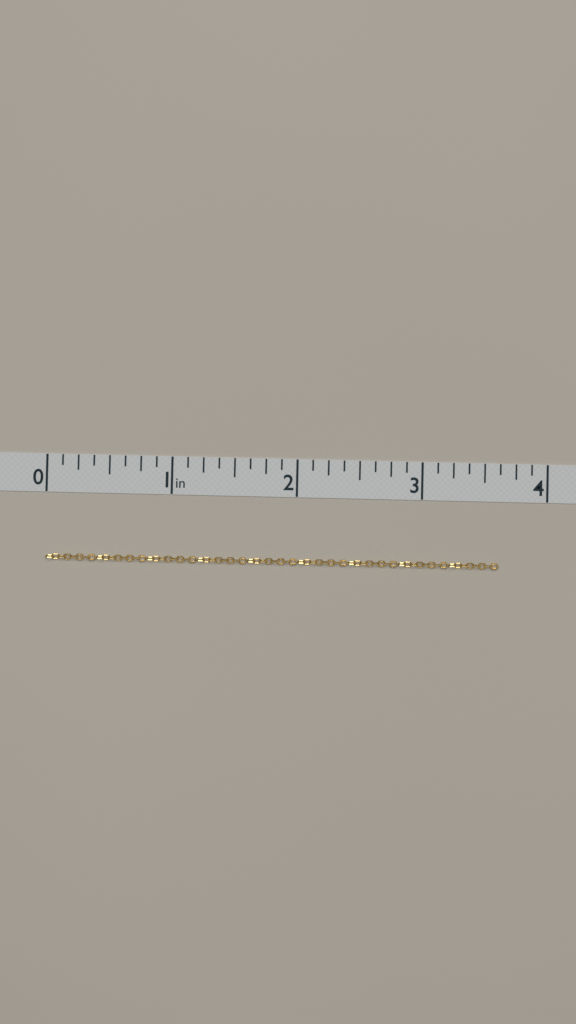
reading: 3.625 in
